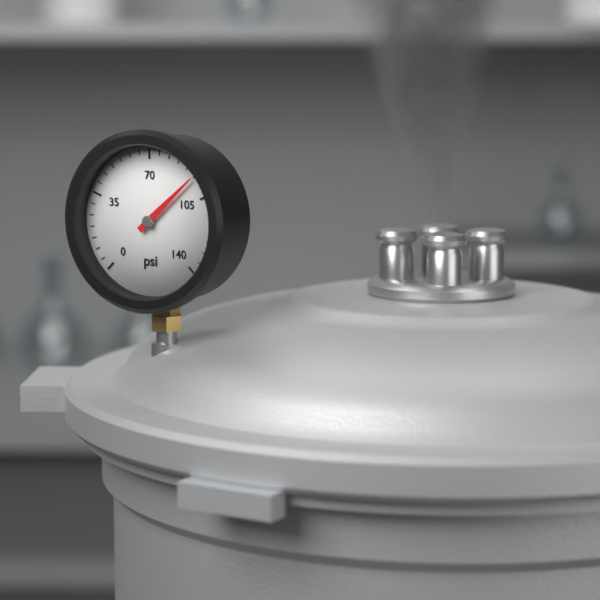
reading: 95 psi
